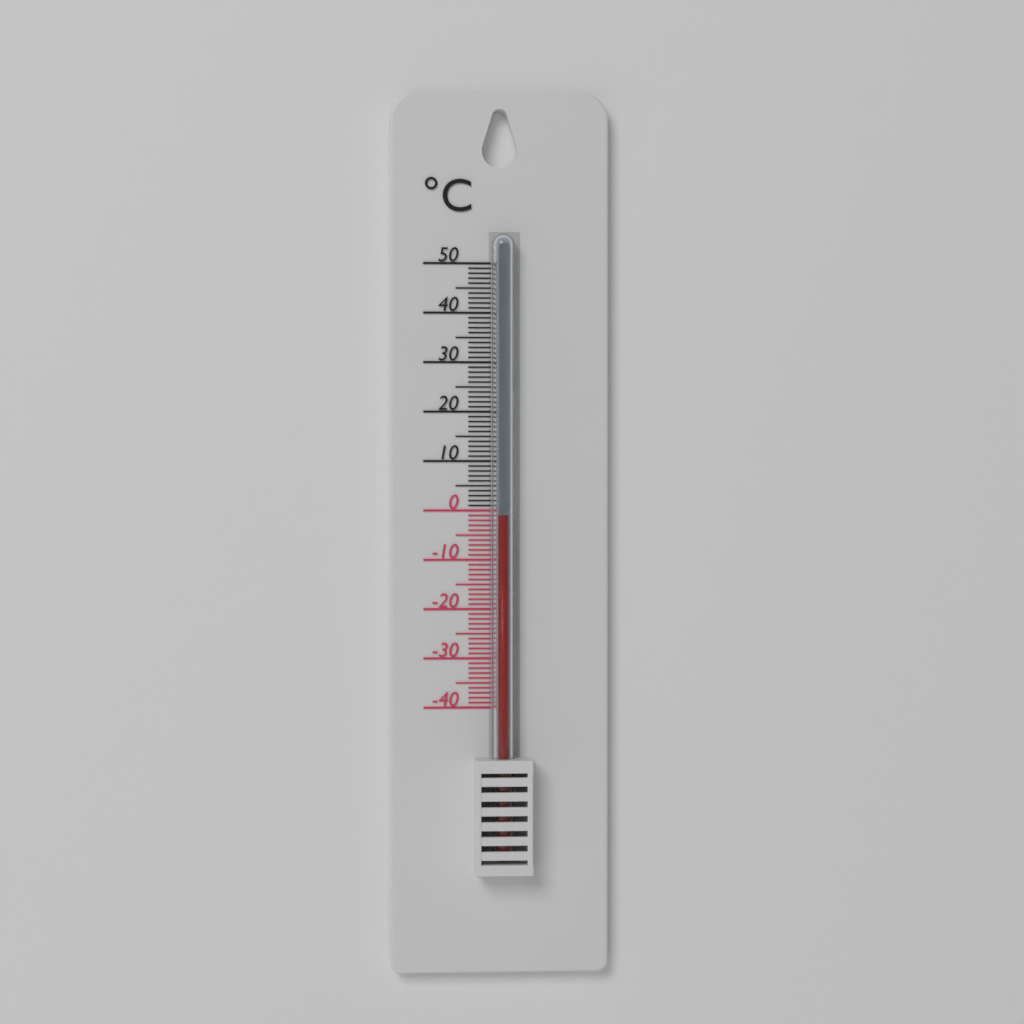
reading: -1 °C
